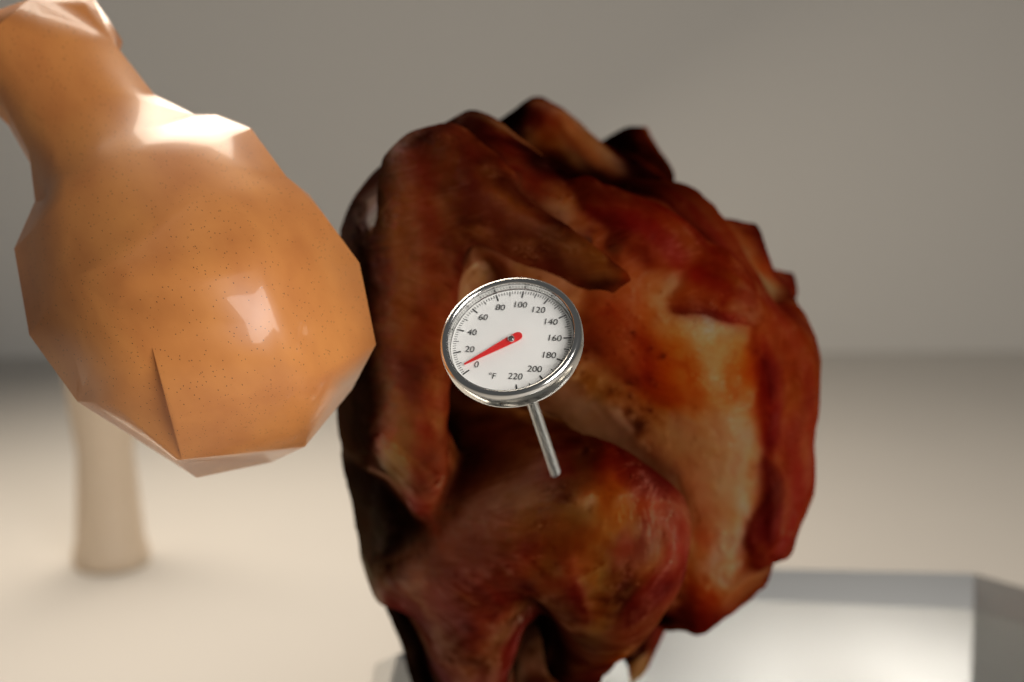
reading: 6 °F
